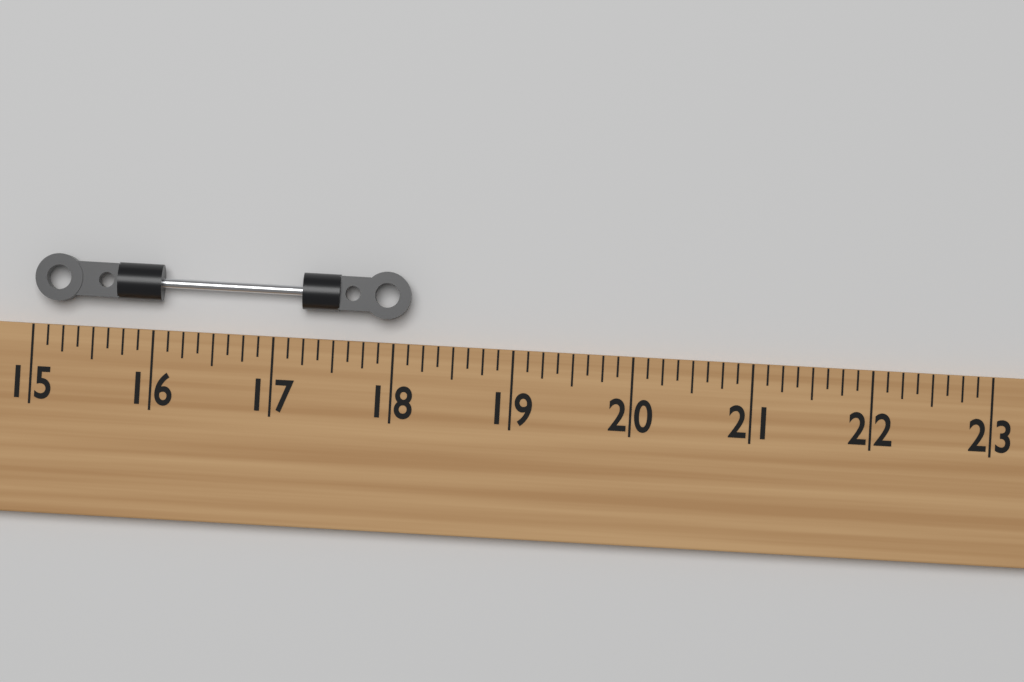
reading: 18.125 (no unit)
